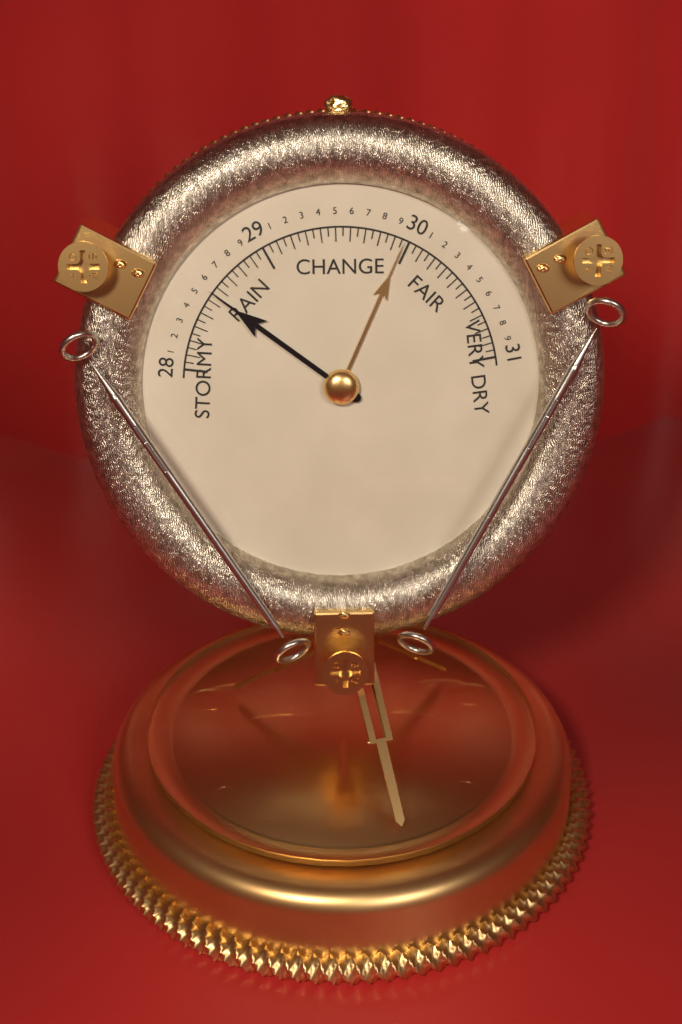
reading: 28.55 (no unit)
